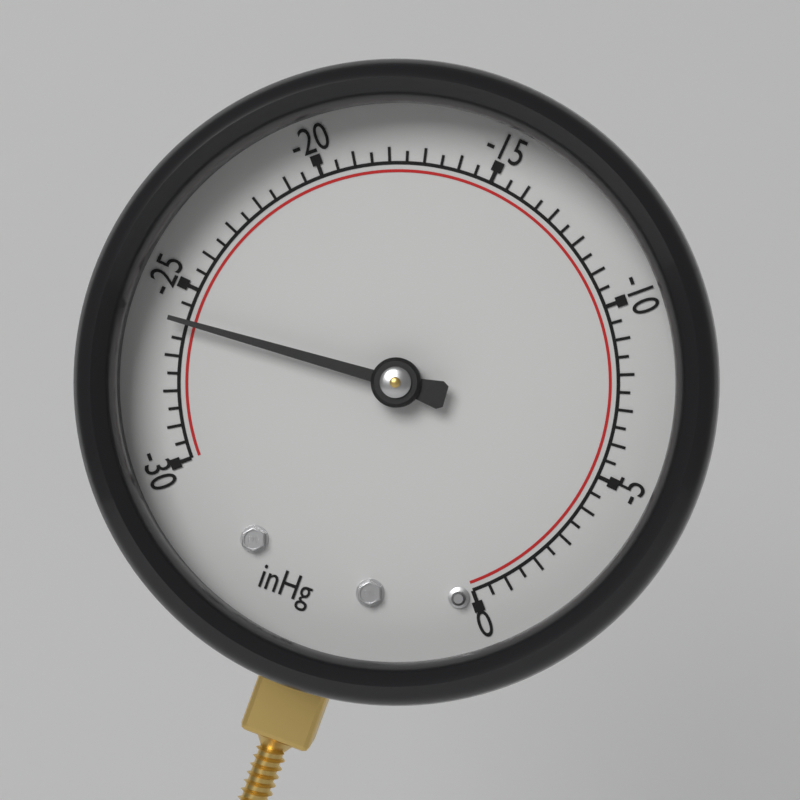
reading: -26.0 inHg
